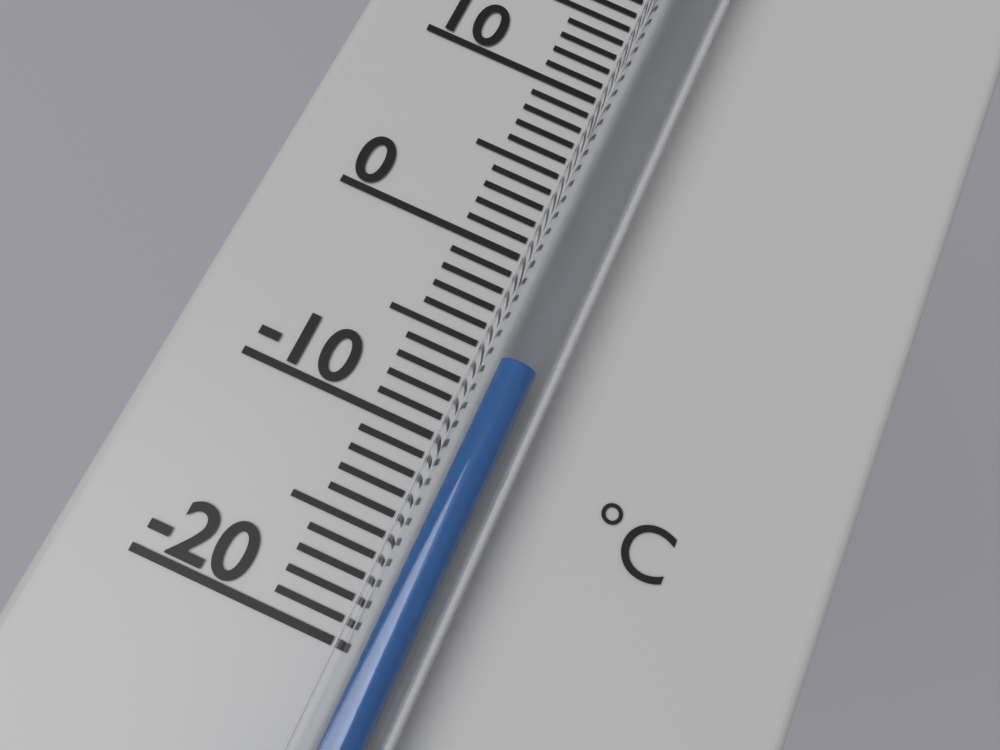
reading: -6 °C
